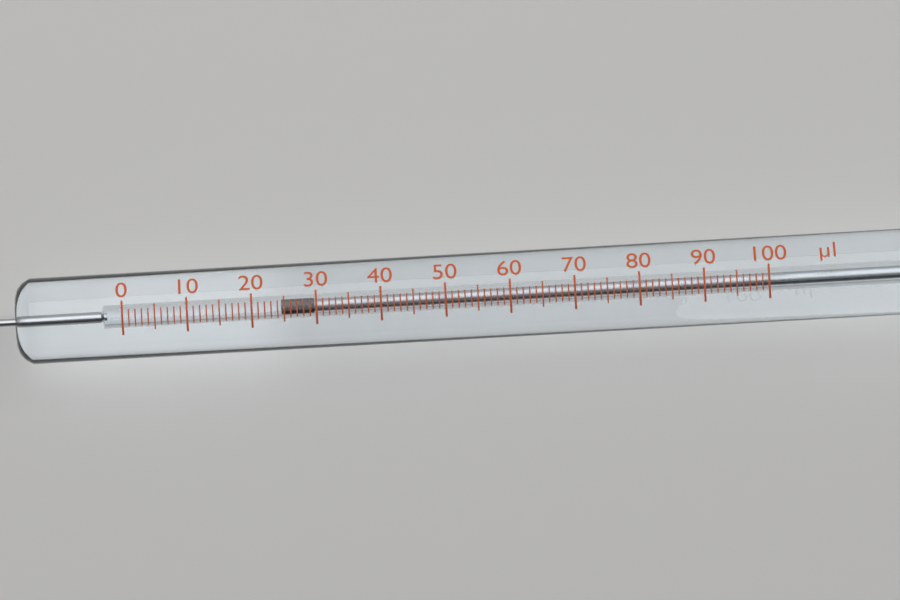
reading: 25 µl
